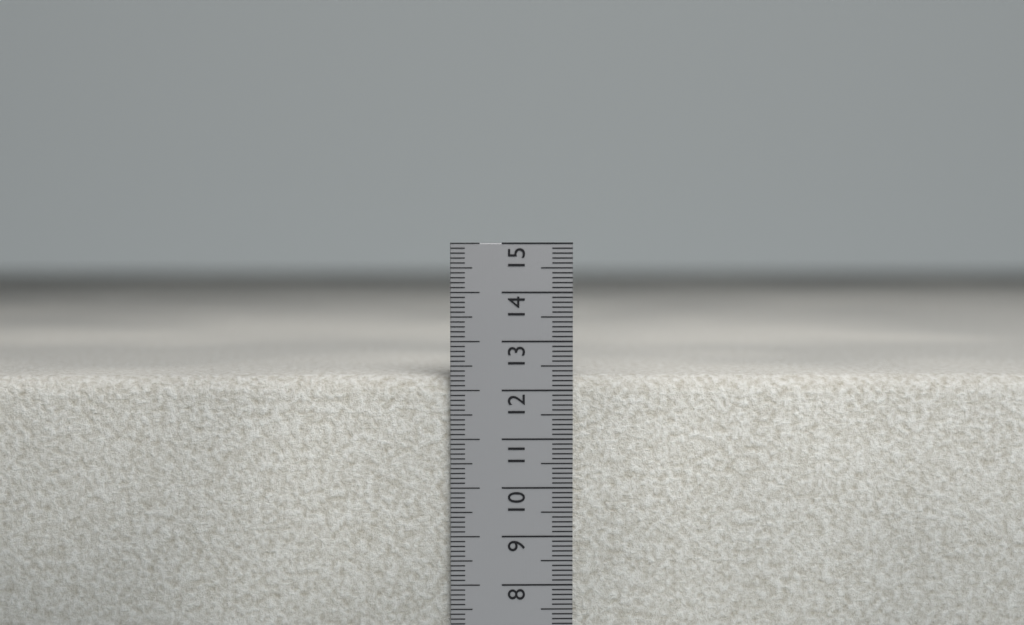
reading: 12.3 cm
